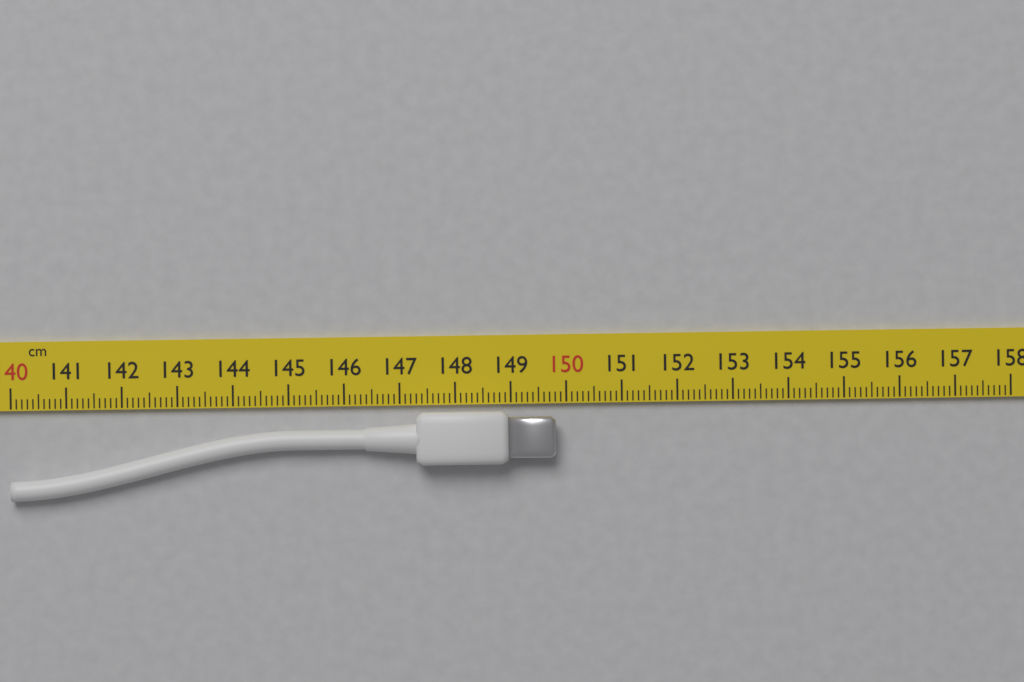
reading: 149.8 cm
